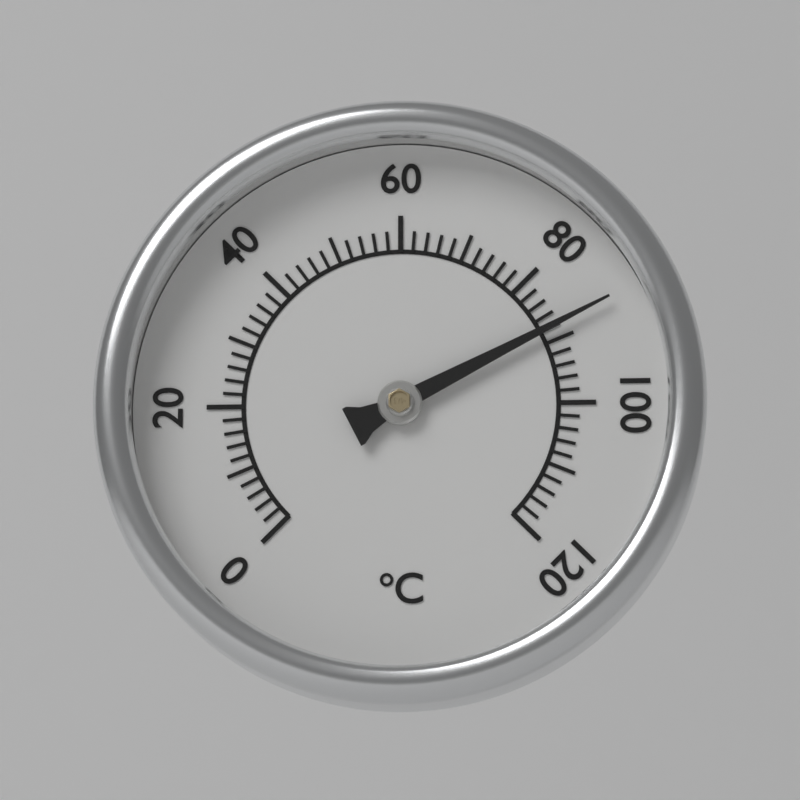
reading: 88 °C
